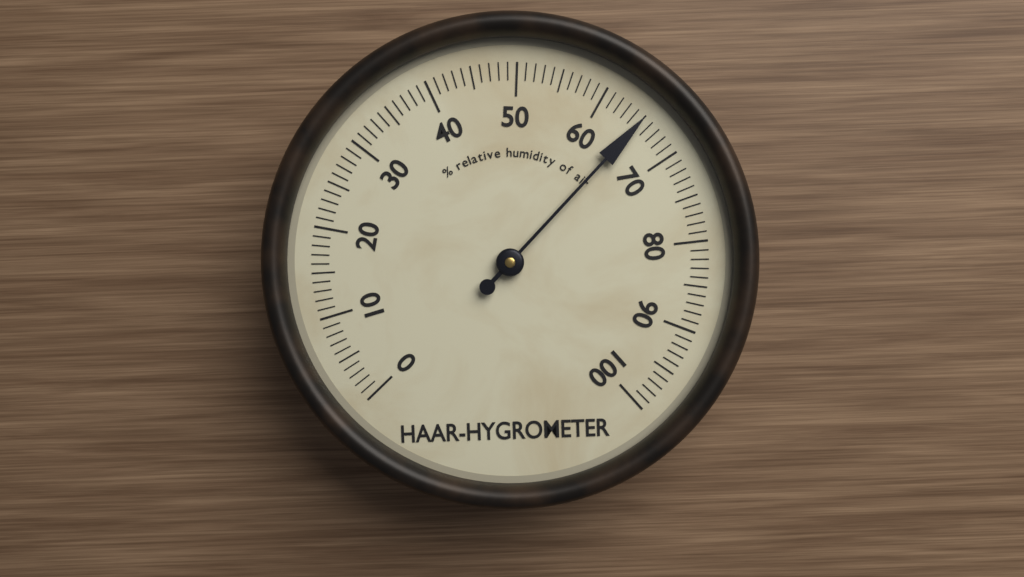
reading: 65 %
